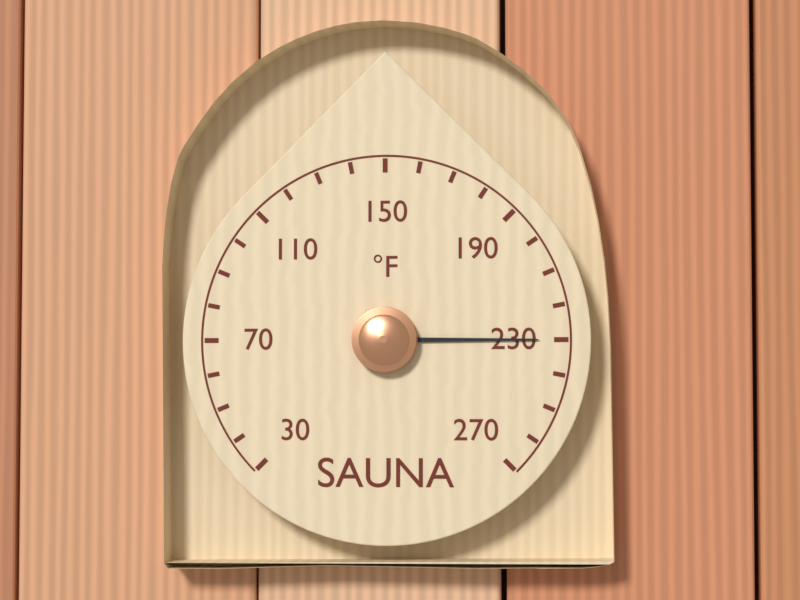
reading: 230 °F
